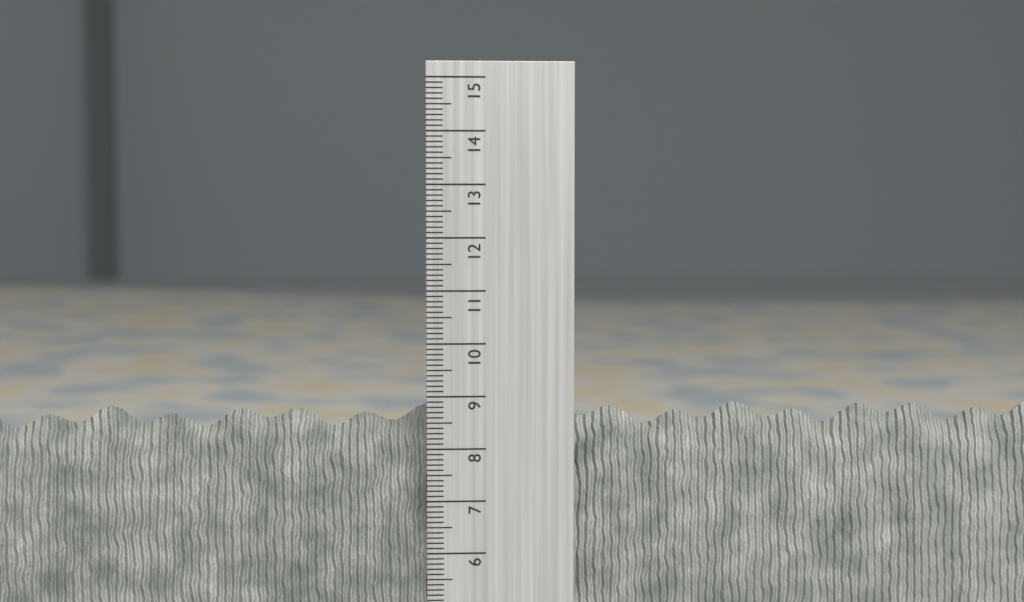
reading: 8.8 cm
